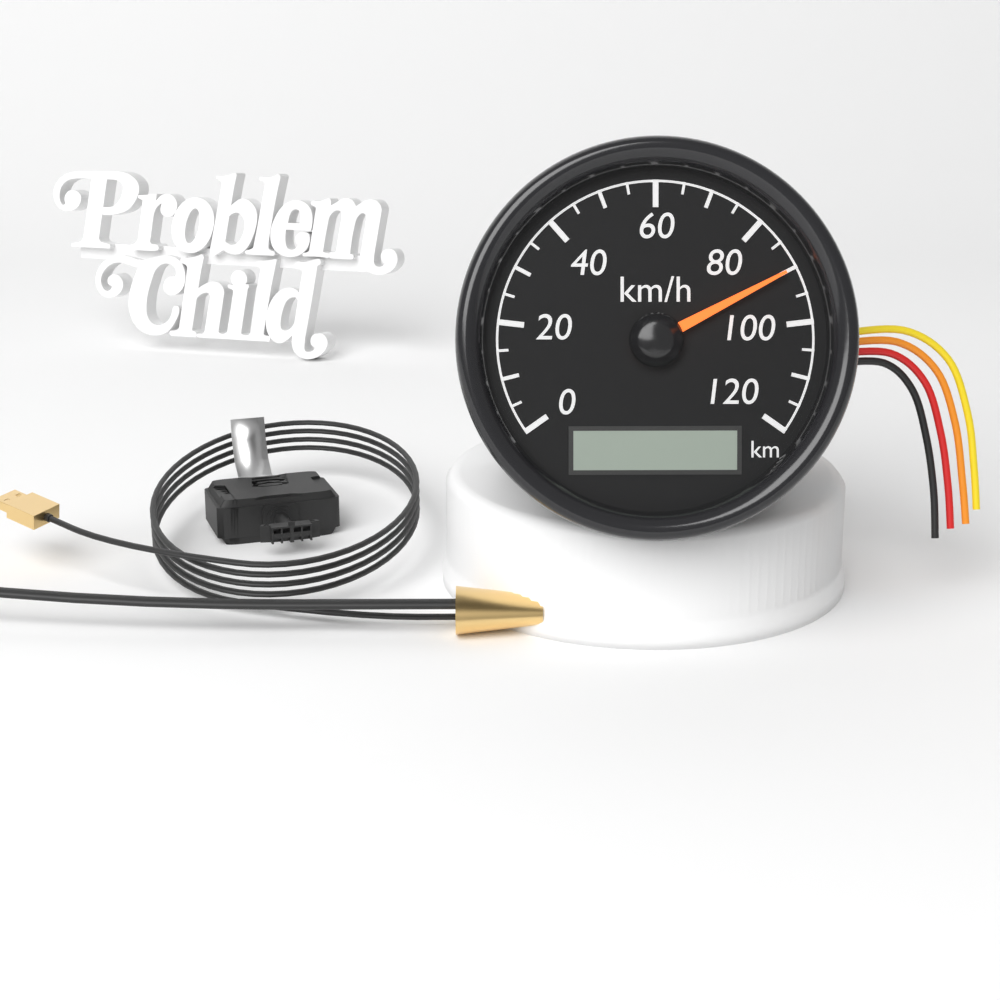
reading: 90 km/h
